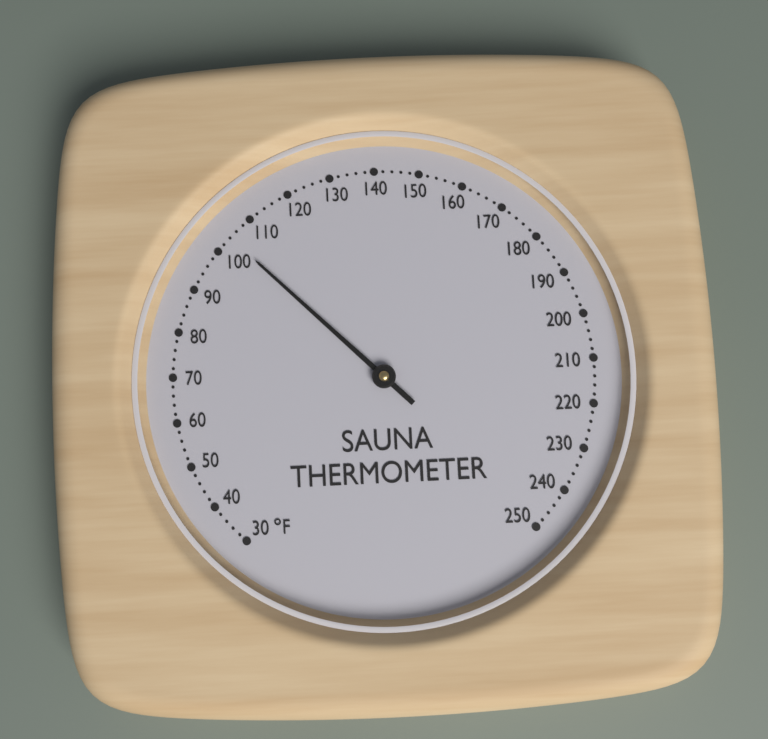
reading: 104 °F
